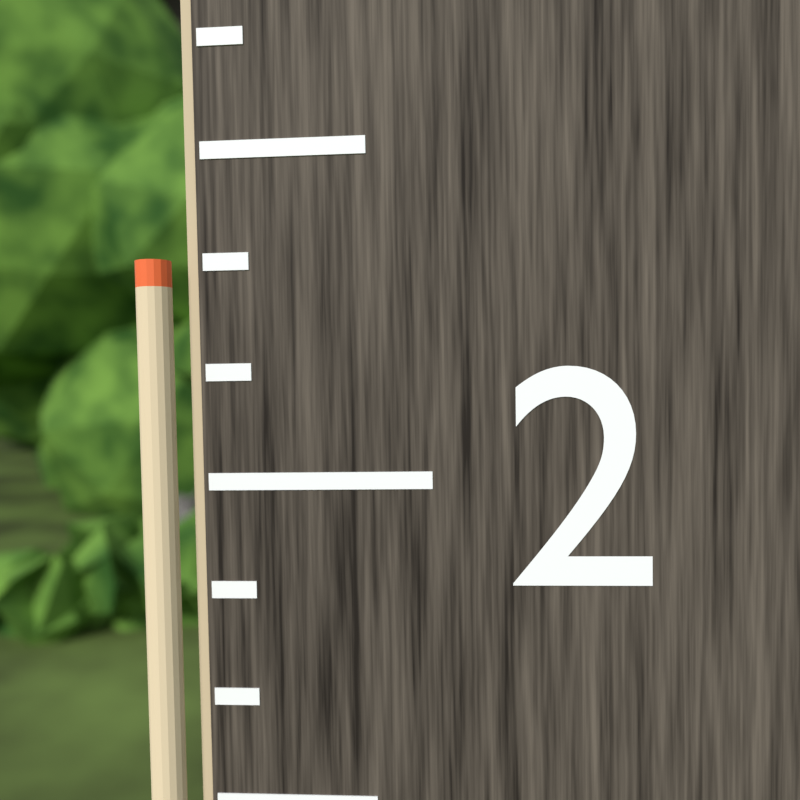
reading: 2.166667 (no unit)
